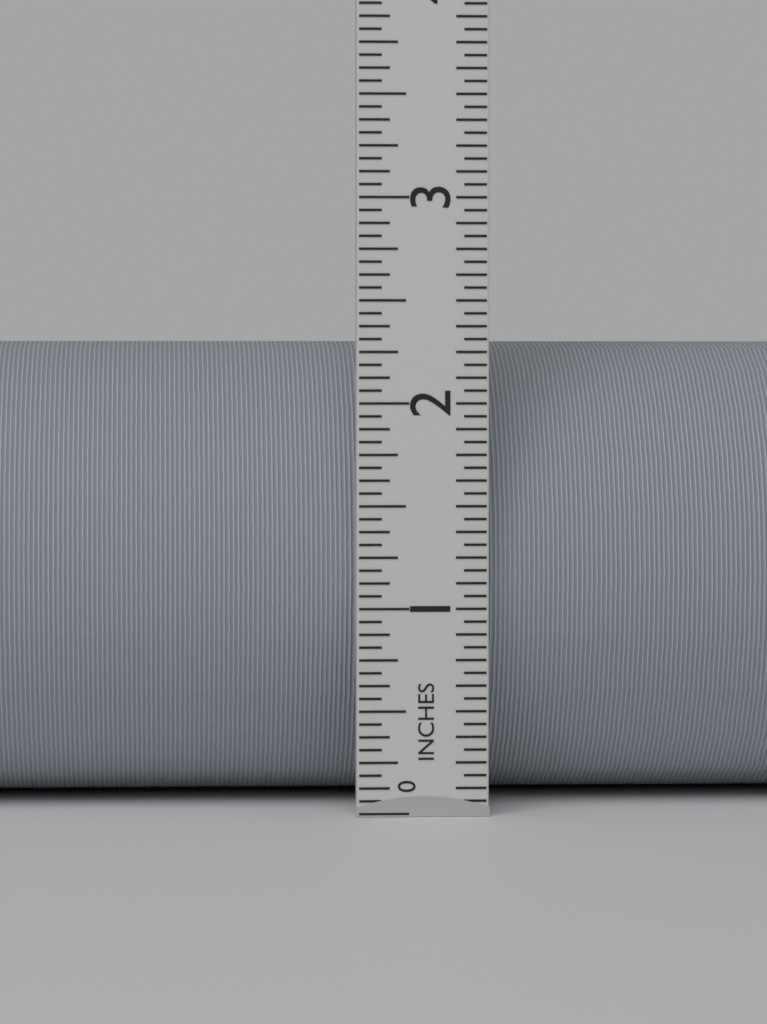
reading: 2.3125 in
